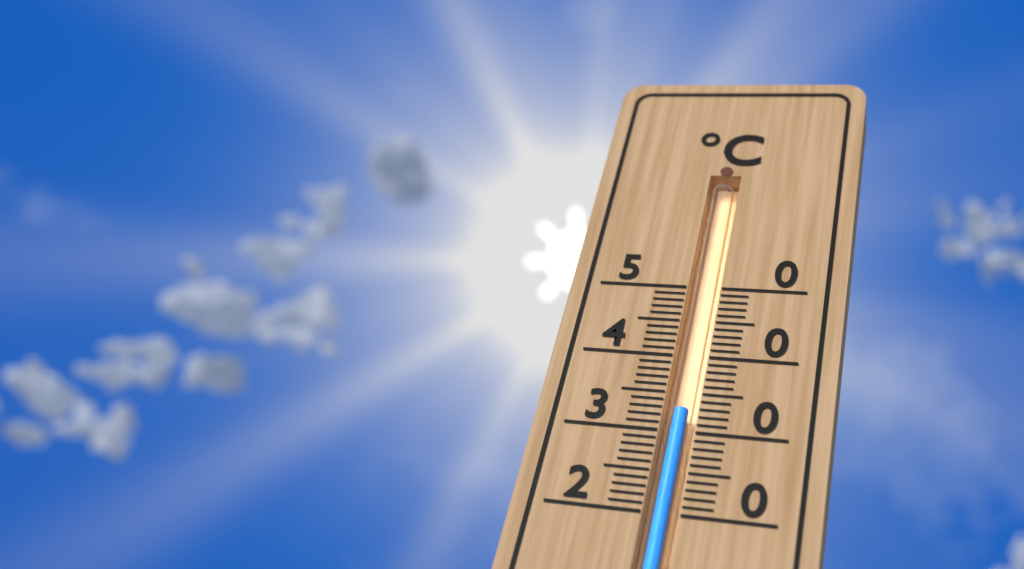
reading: 33 °C
